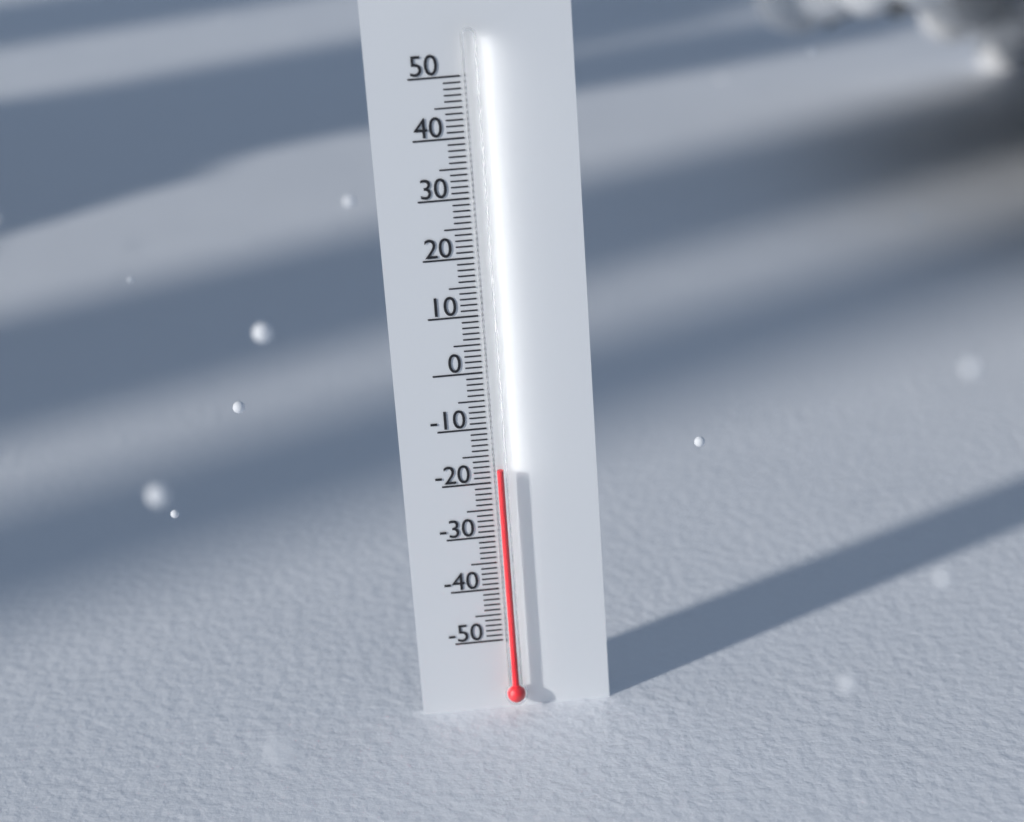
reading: -17 (no unit)
